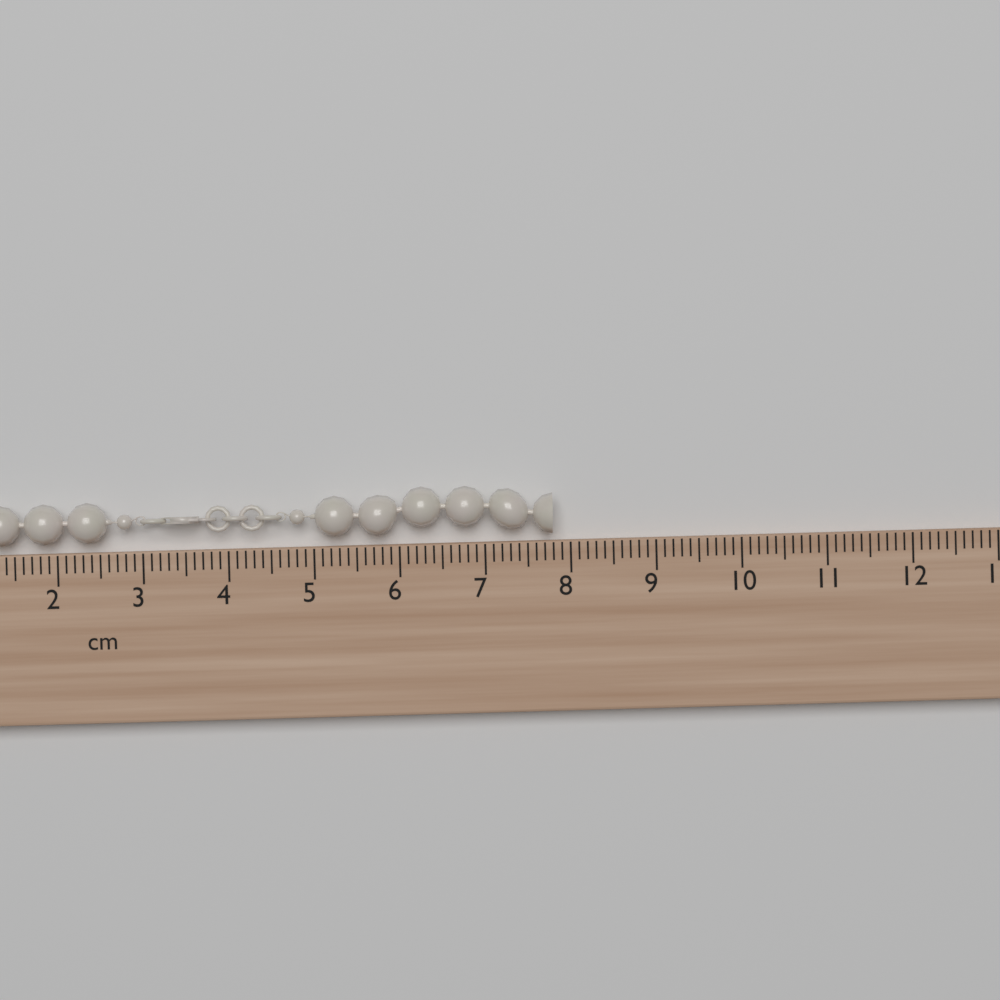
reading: 7.8 cm
